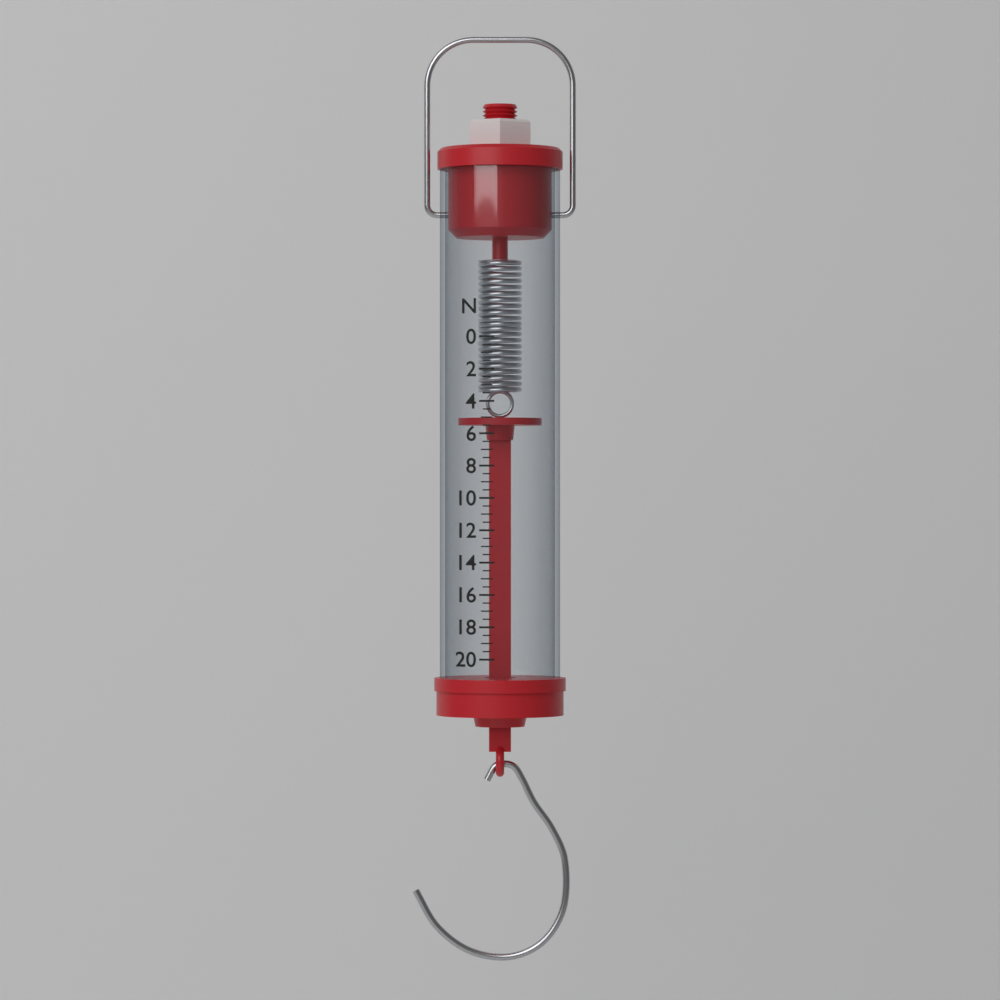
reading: 5.0 N
